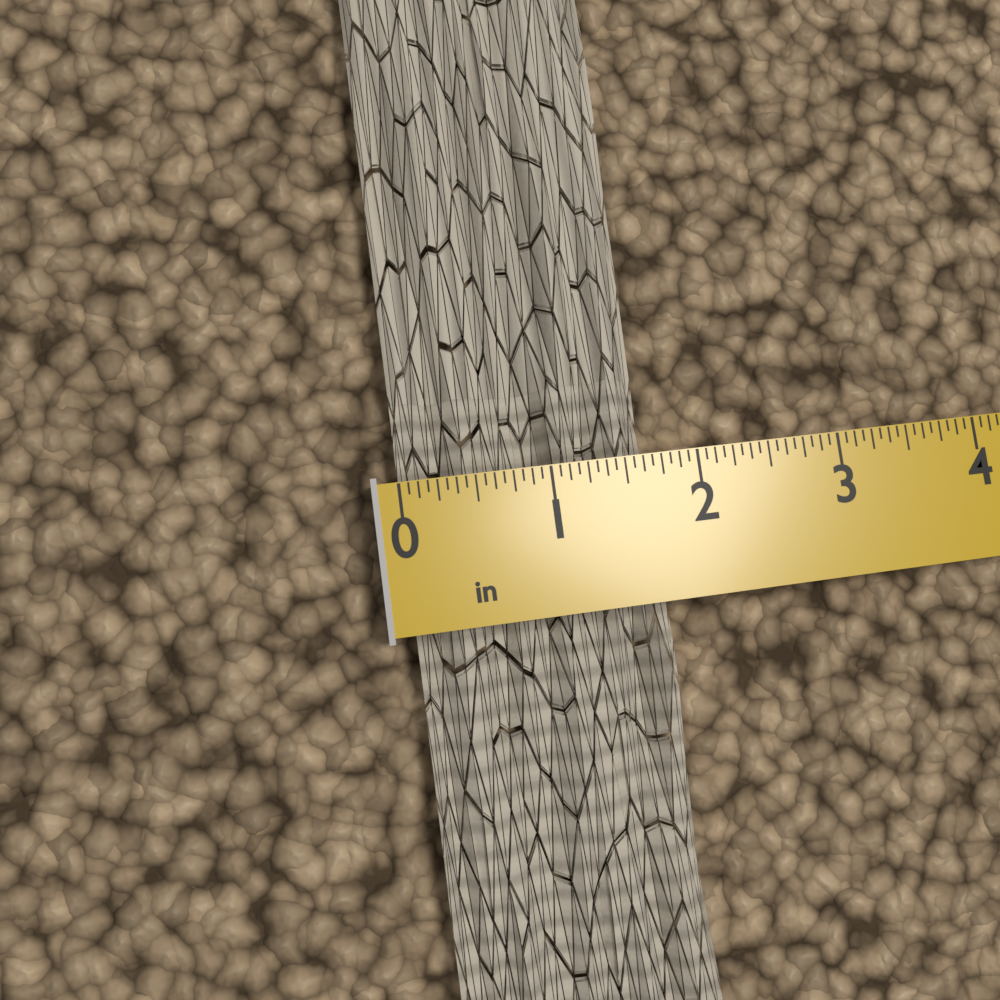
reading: 1.6875 in
